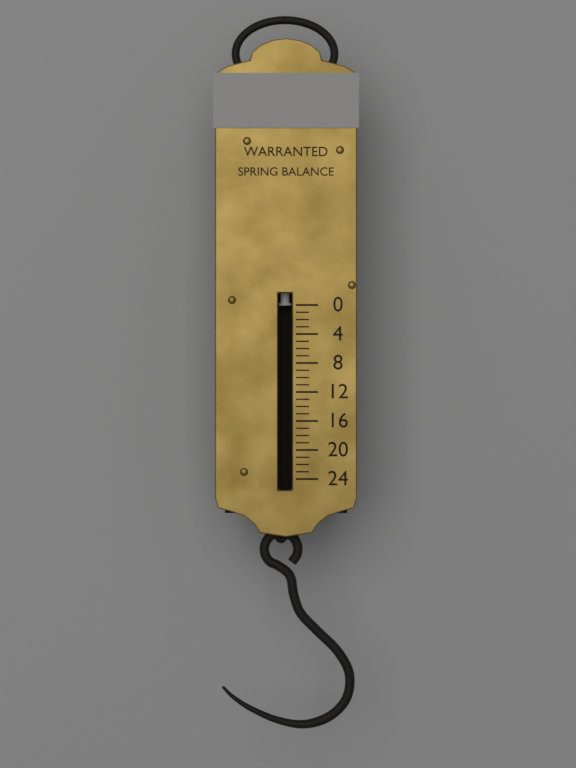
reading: 0 (no unit)
